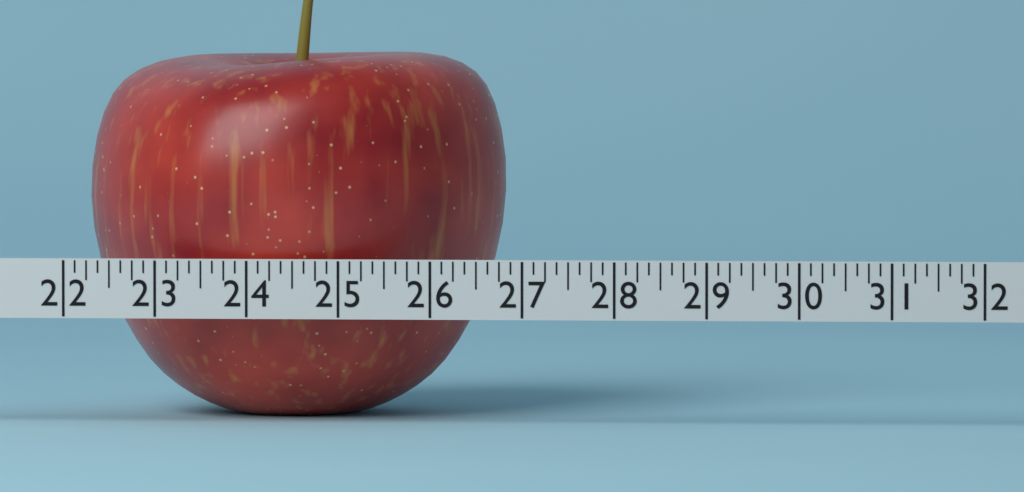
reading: 26.625 (no unit)
